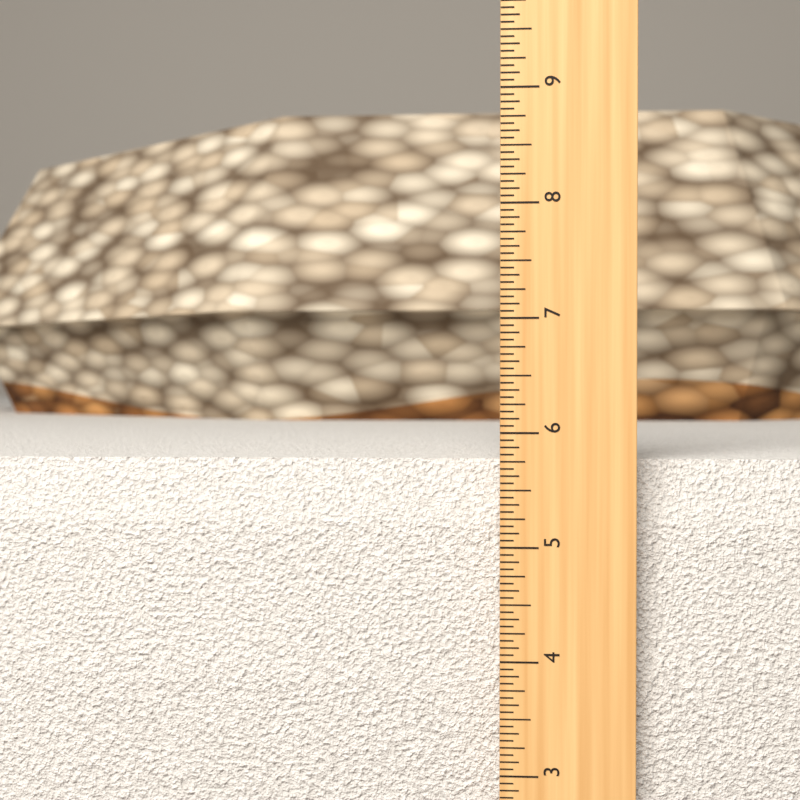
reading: 5.7500 in
